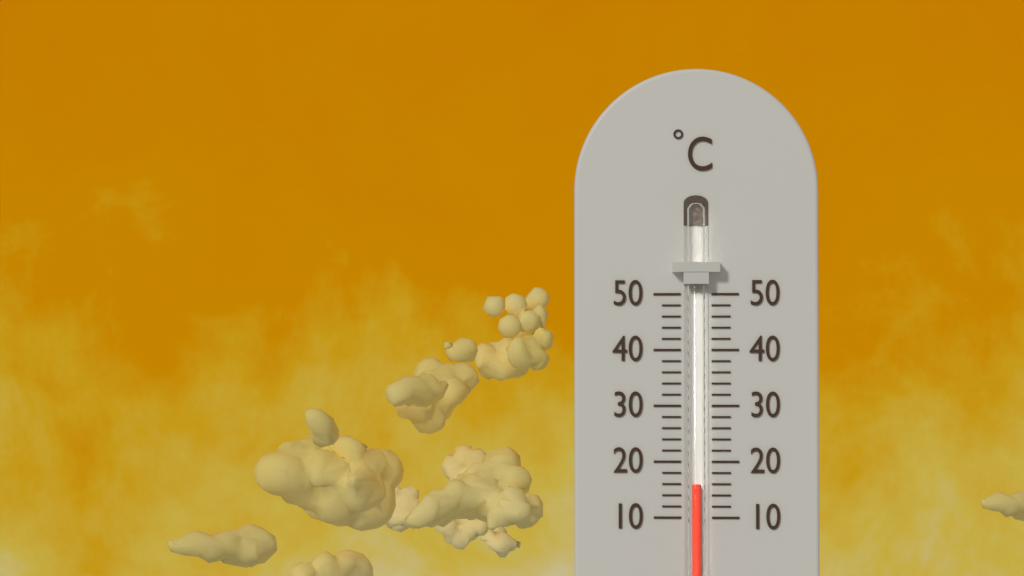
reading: 16 °C
